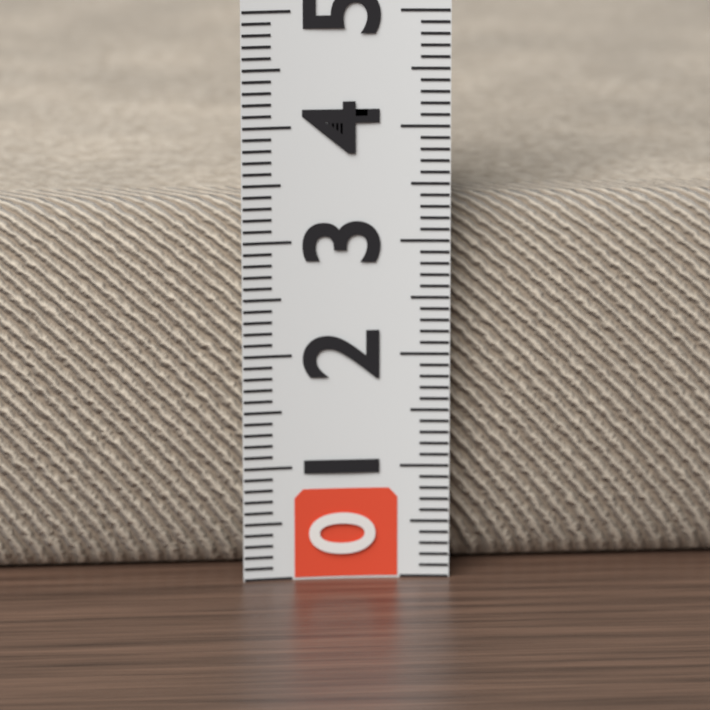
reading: 3.3 (no unit)
